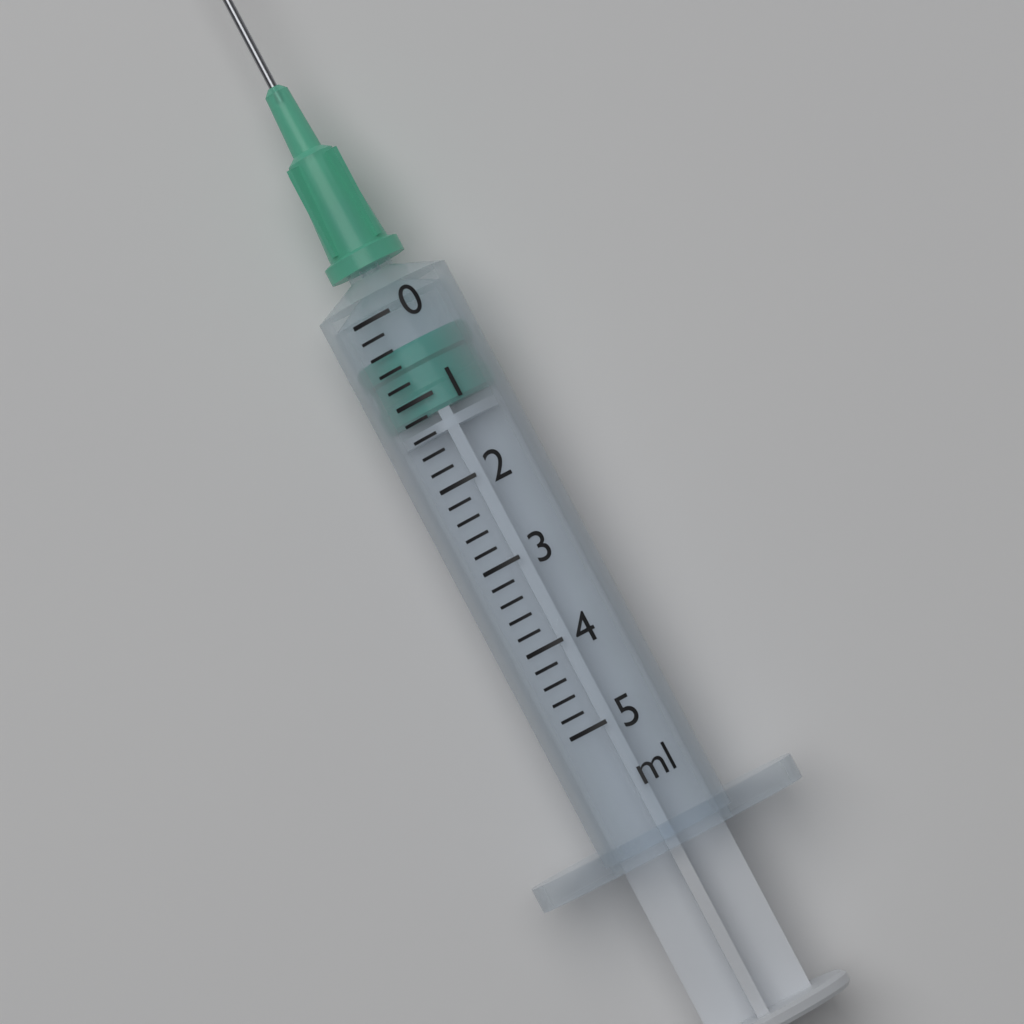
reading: 0.4 ml
